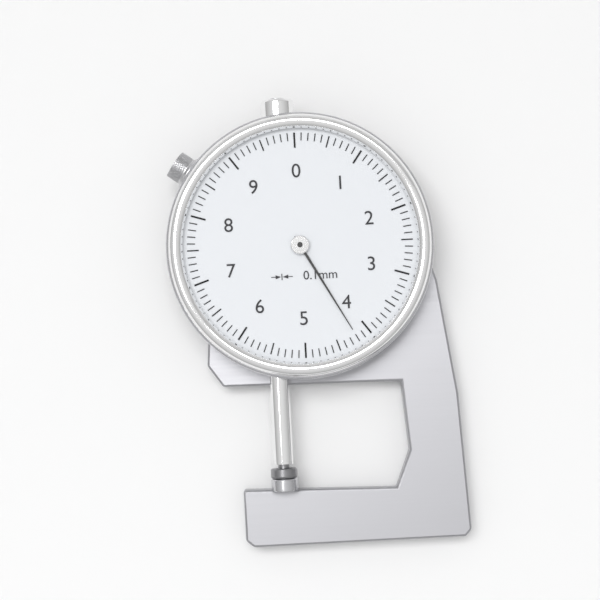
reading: 4.2 mm
